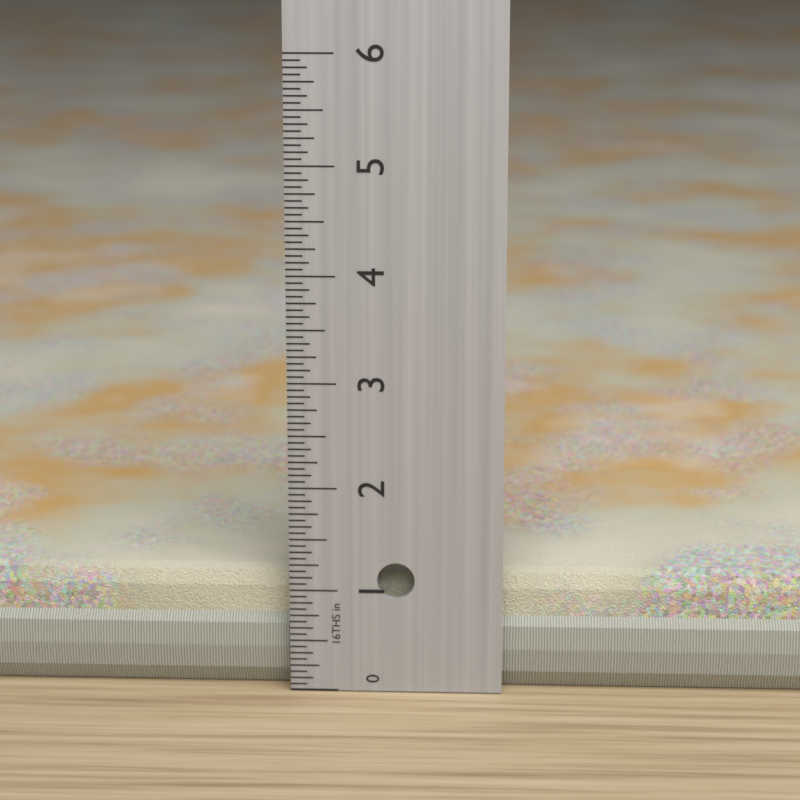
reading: 1.1250 in
